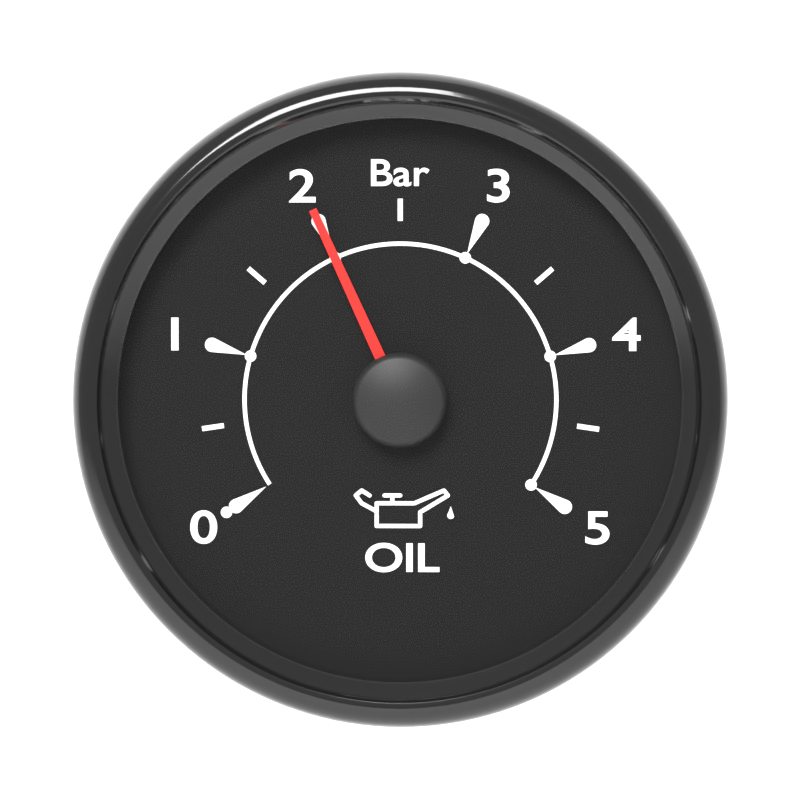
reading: 2.0 bar
